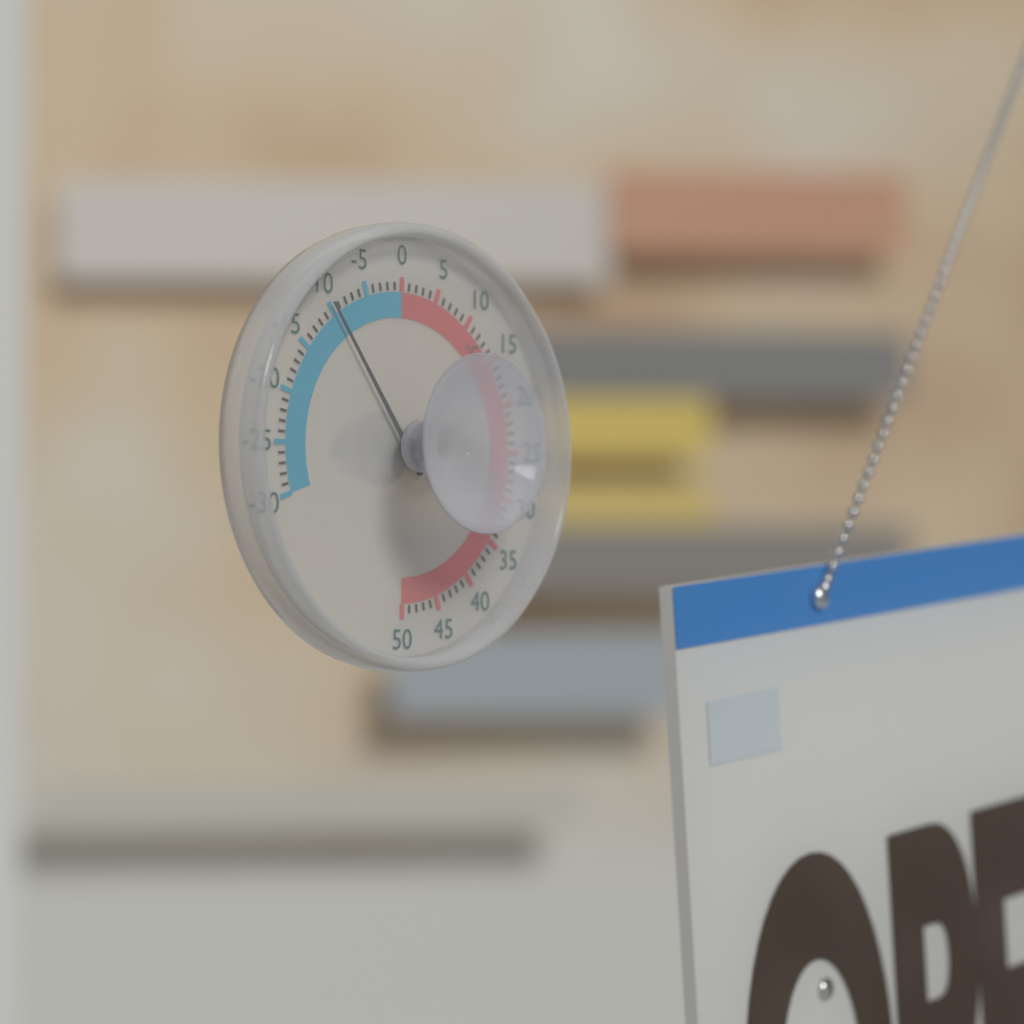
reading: -10 °C
